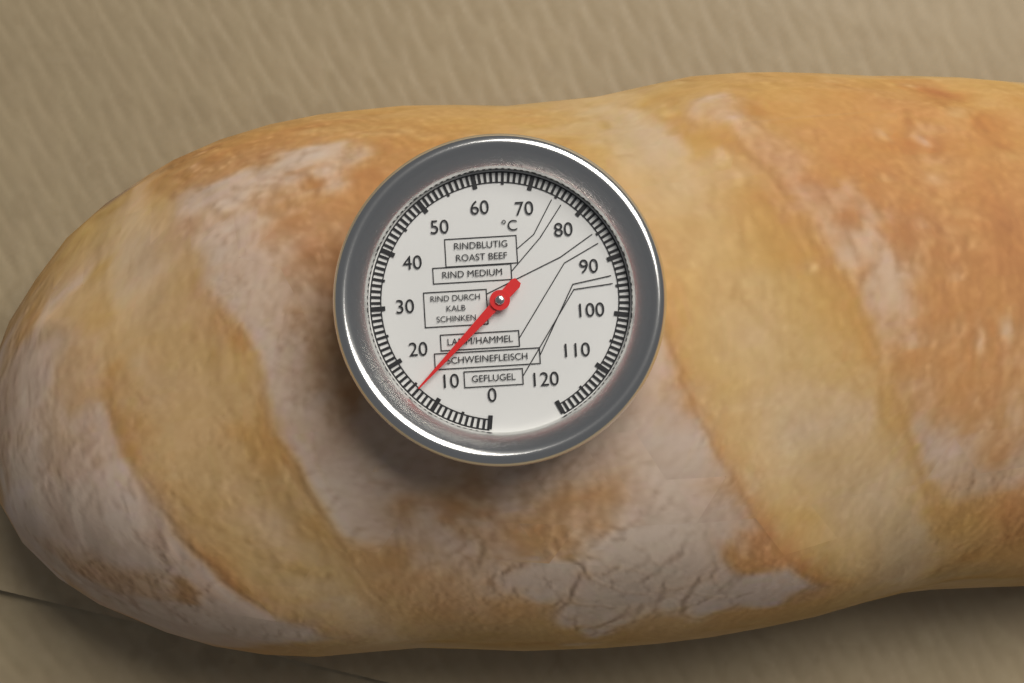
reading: 14 °C
